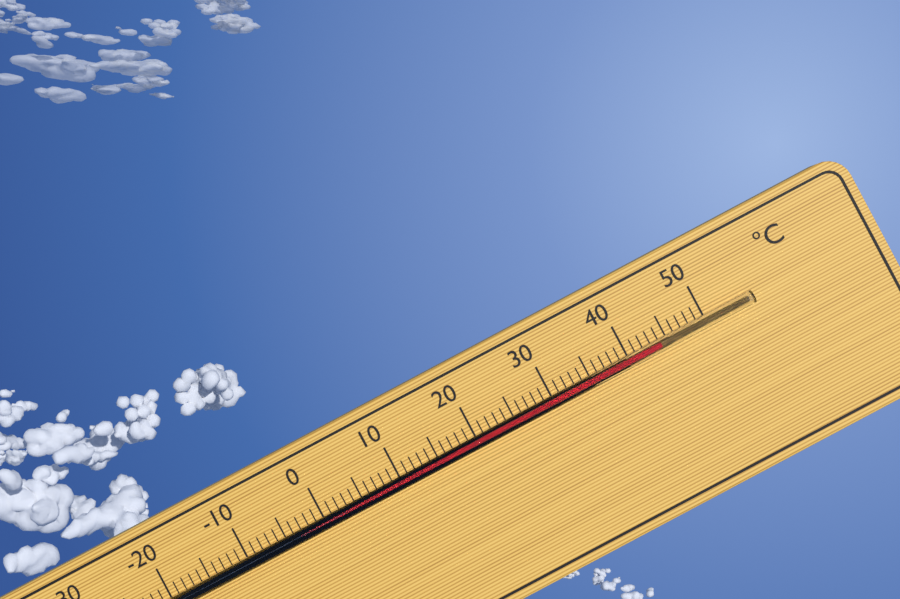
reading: 44 °C
